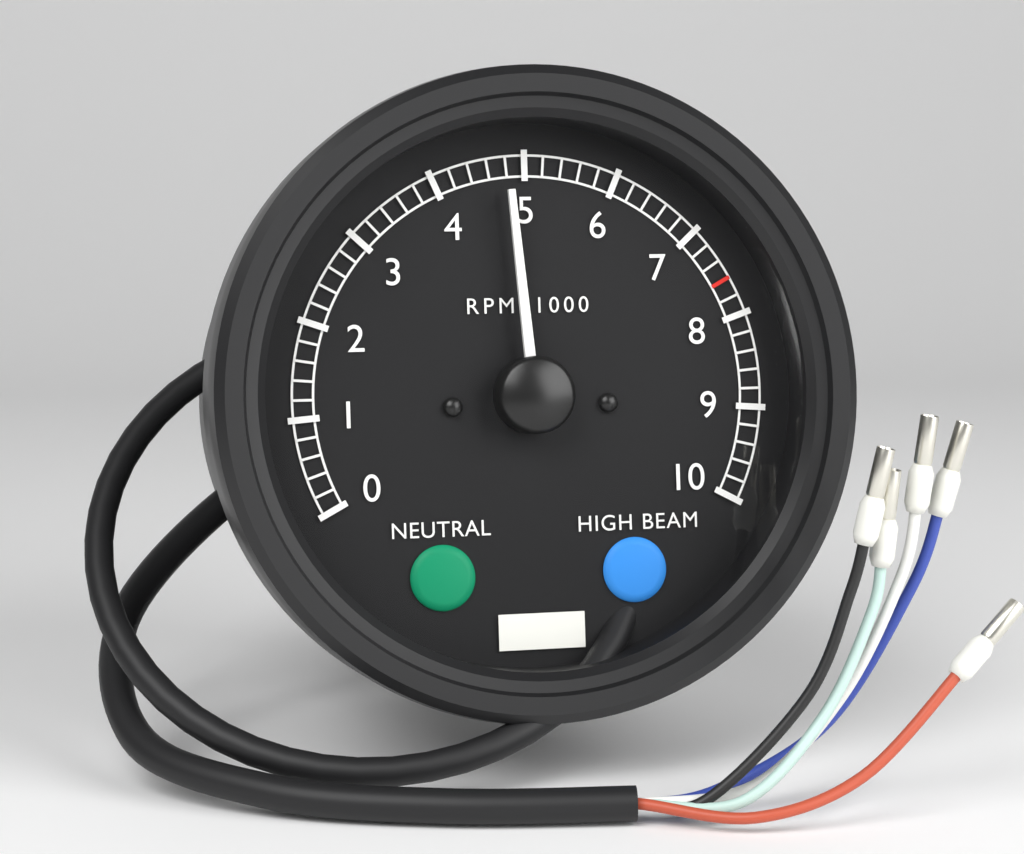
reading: 4800 RPM
